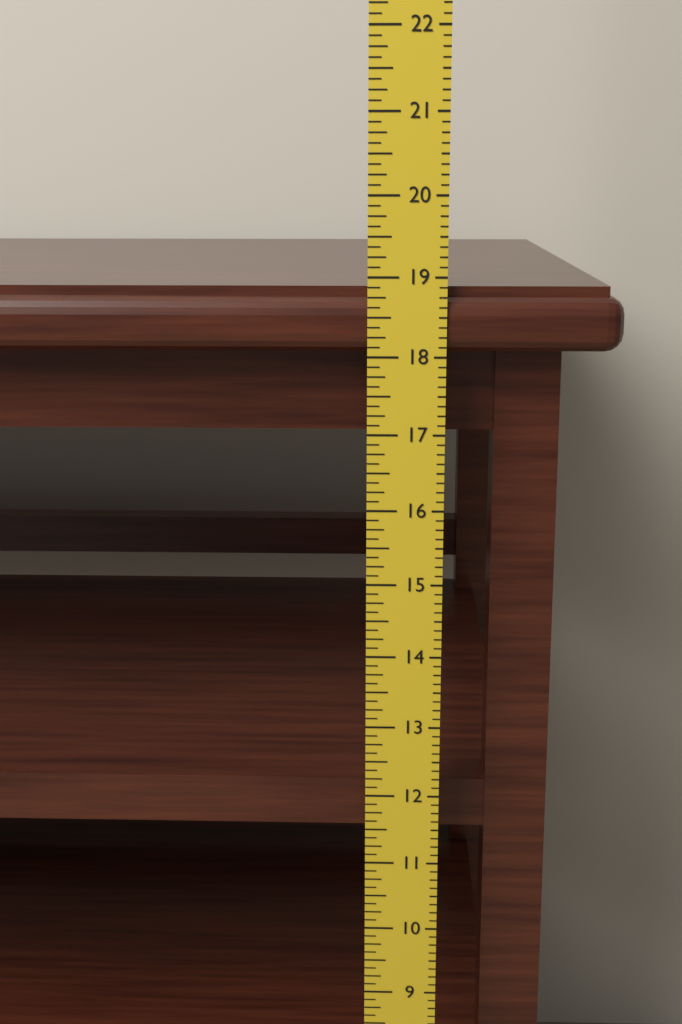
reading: 18.875 in
